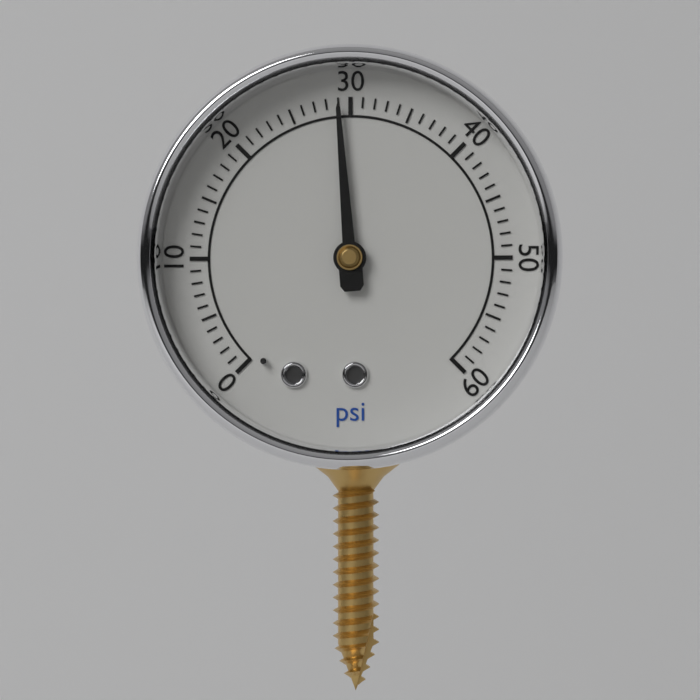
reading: 29 psi
